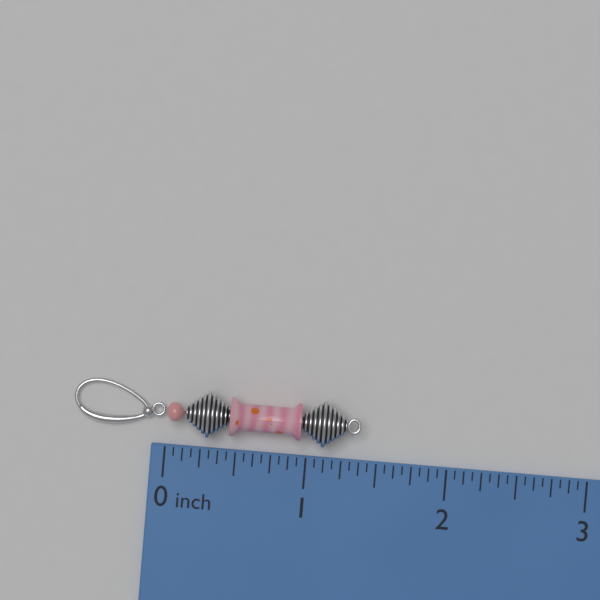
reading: 1.3750 inch
